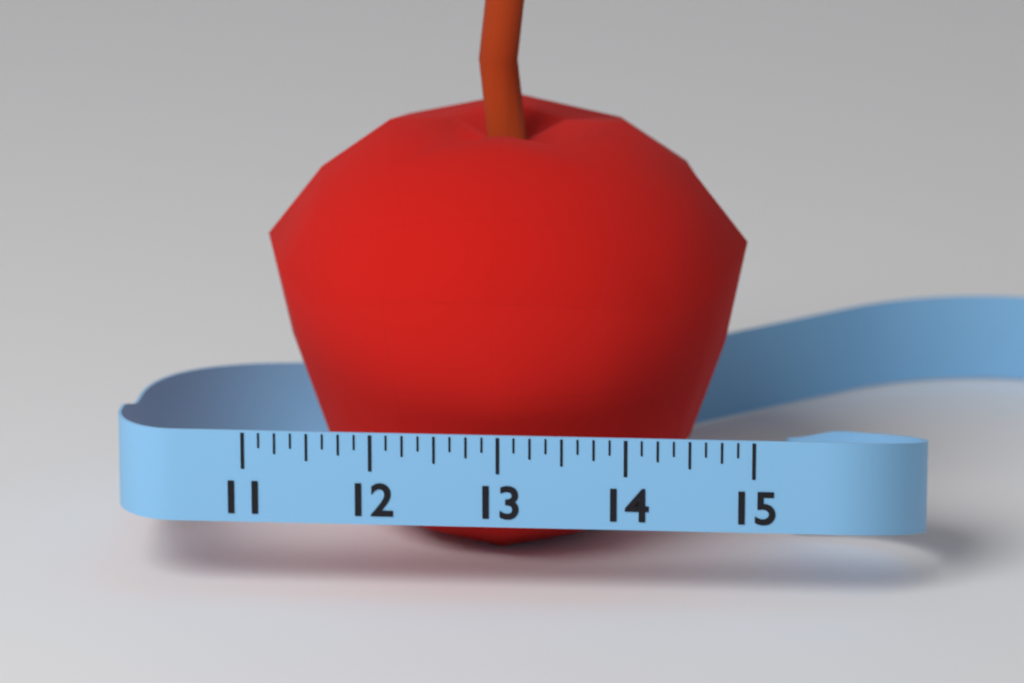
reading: 14.875 (no unit)
